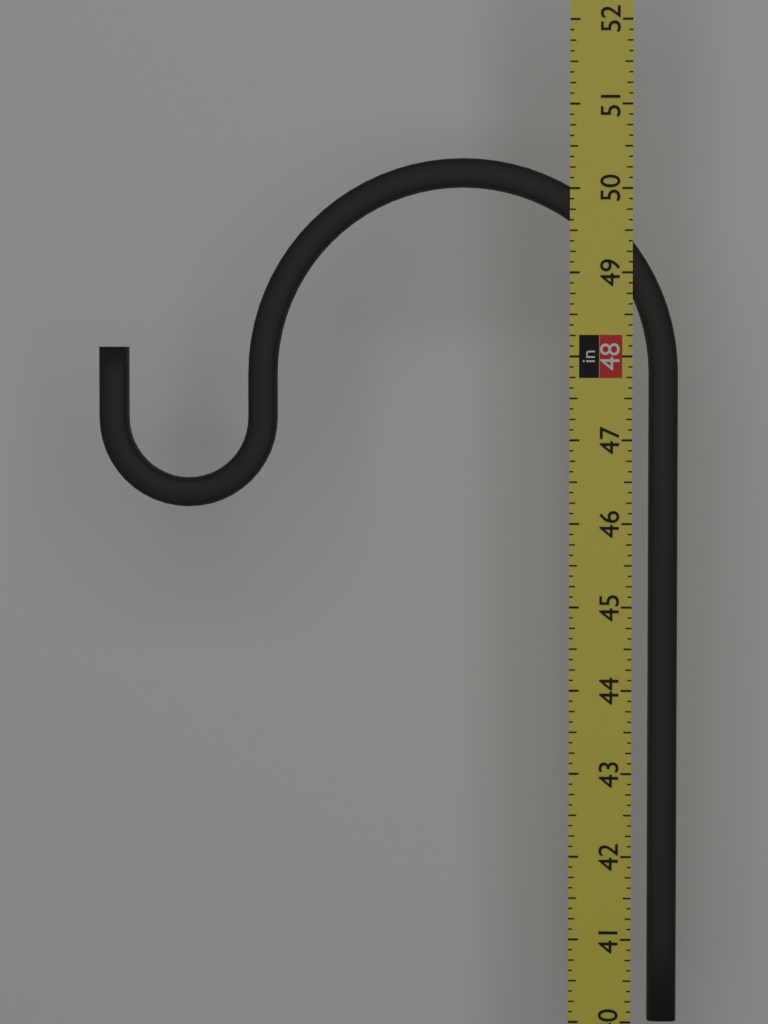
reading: 50.375 in
